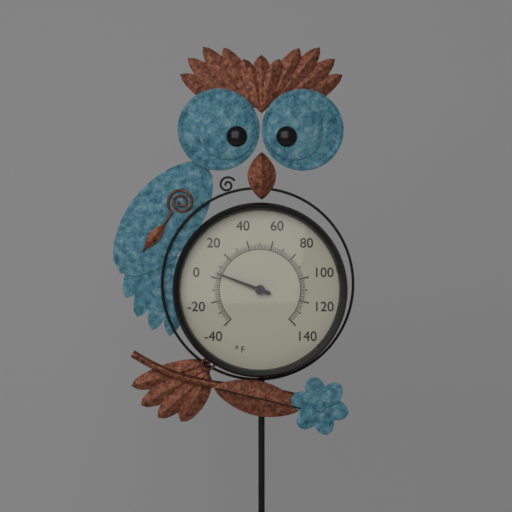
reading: 4 °F
